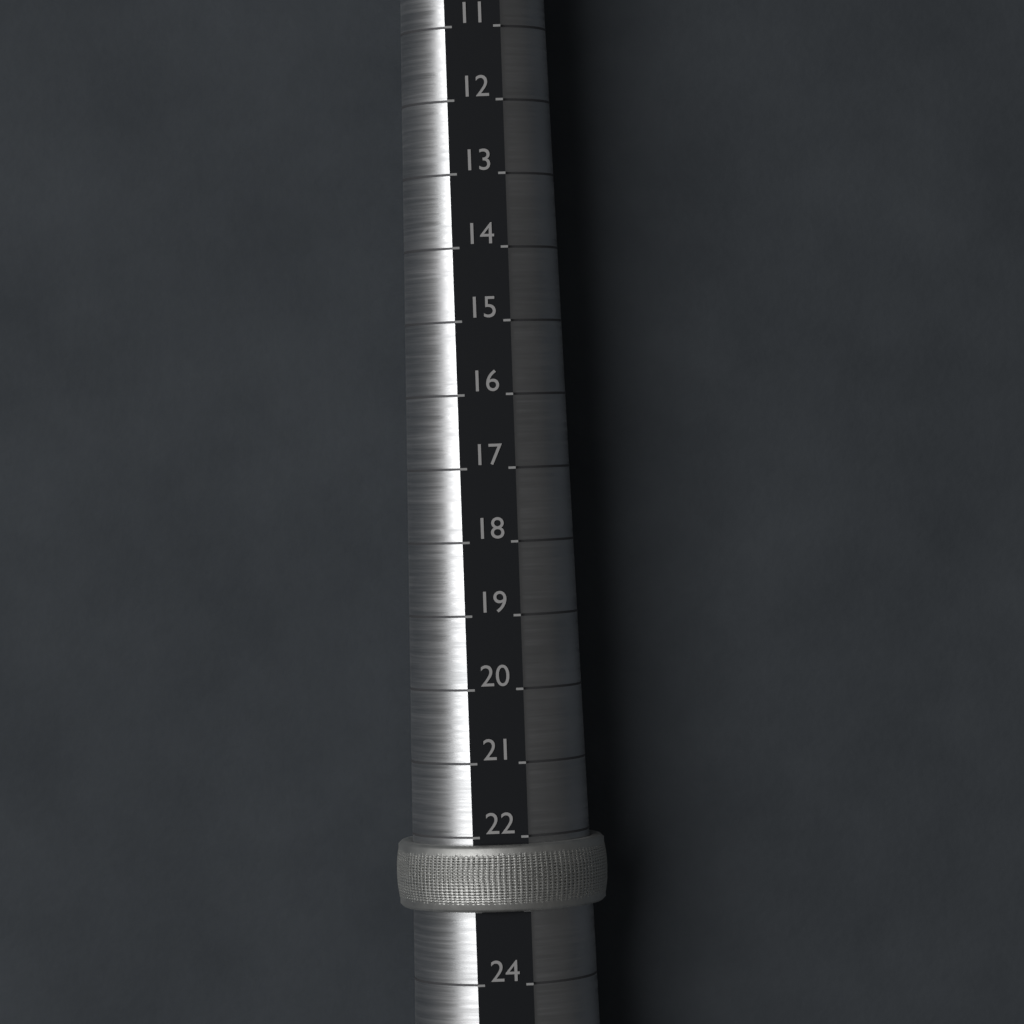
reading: 23 (no unit)
